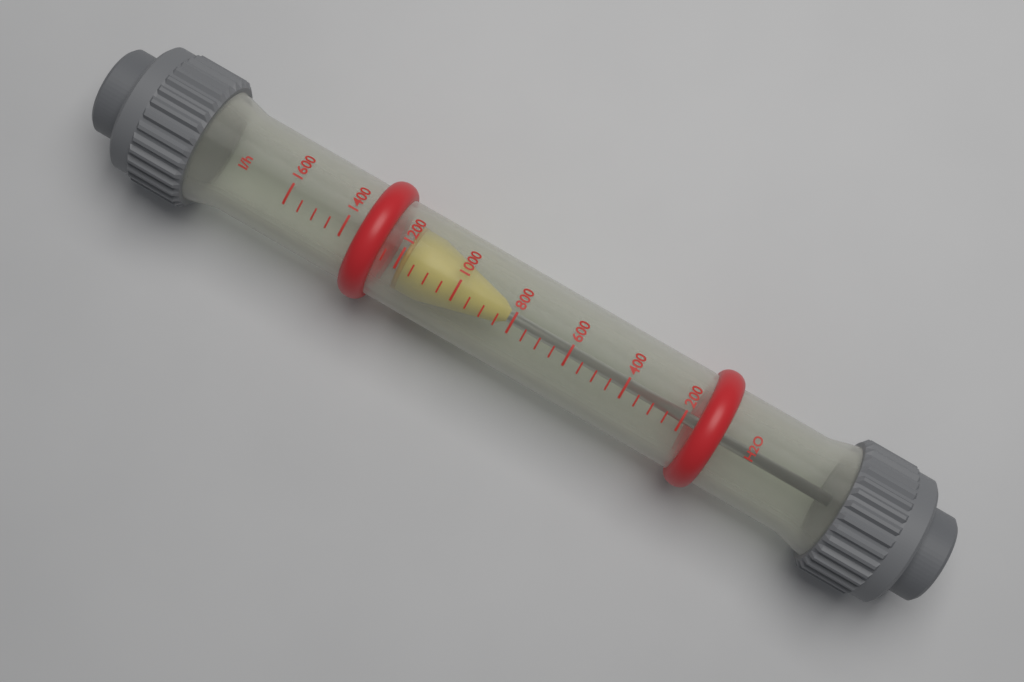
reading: 1200 l/h
